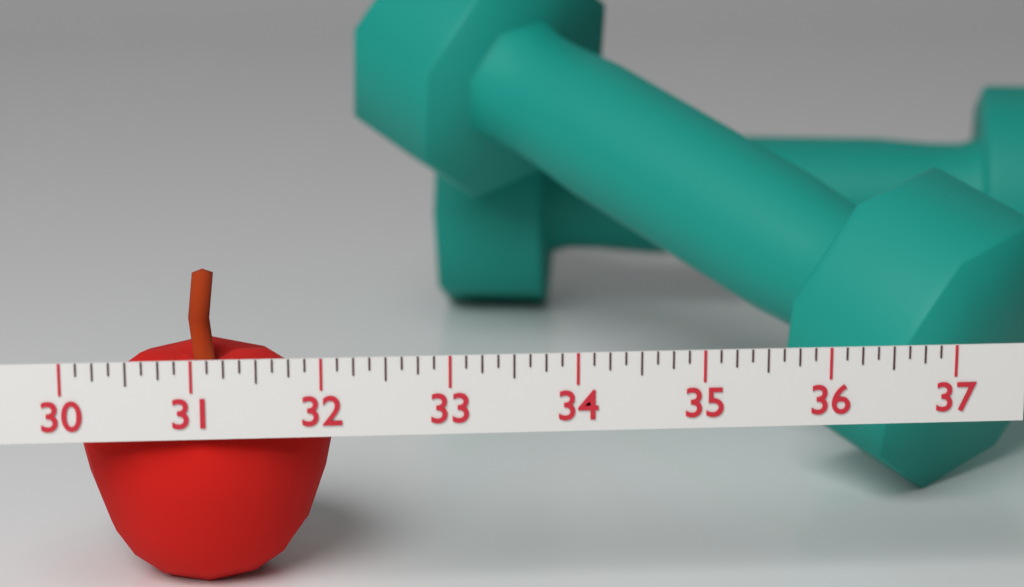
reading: 32.125 (no unit)
